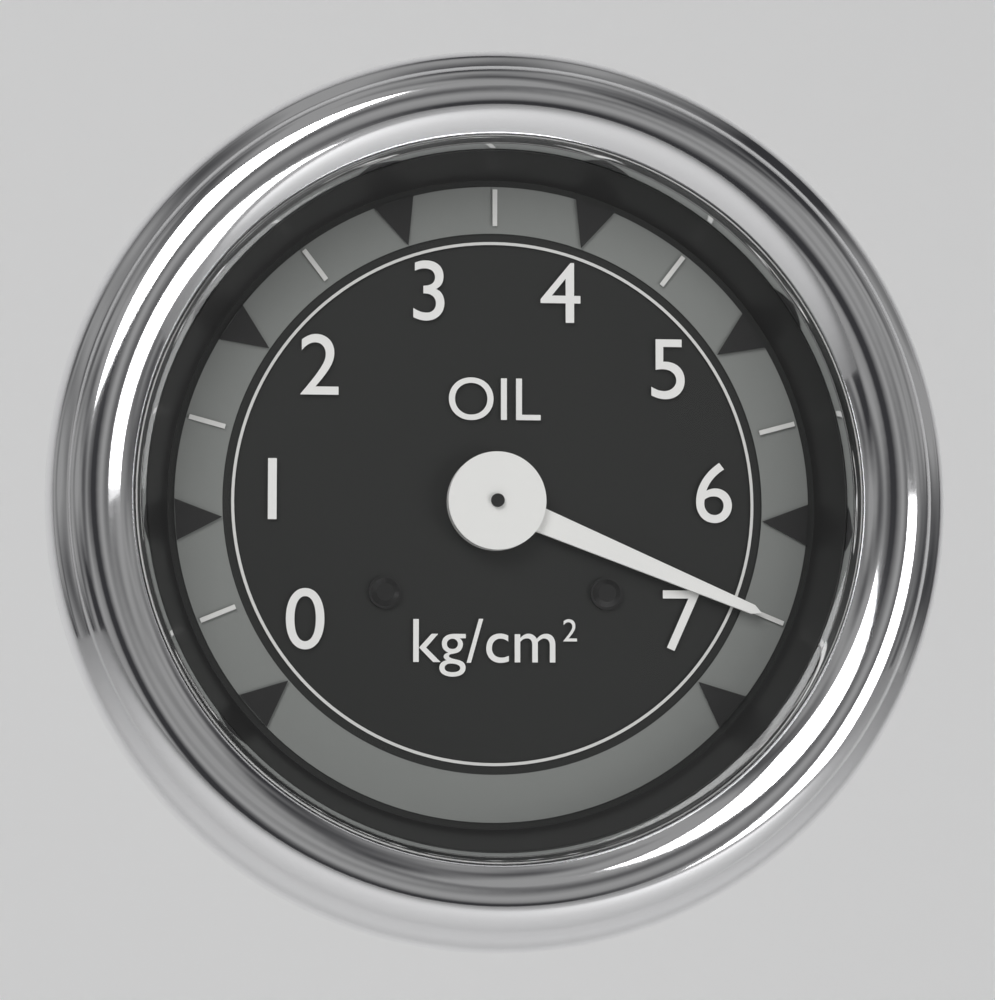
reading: 6.5 kg/cm²
